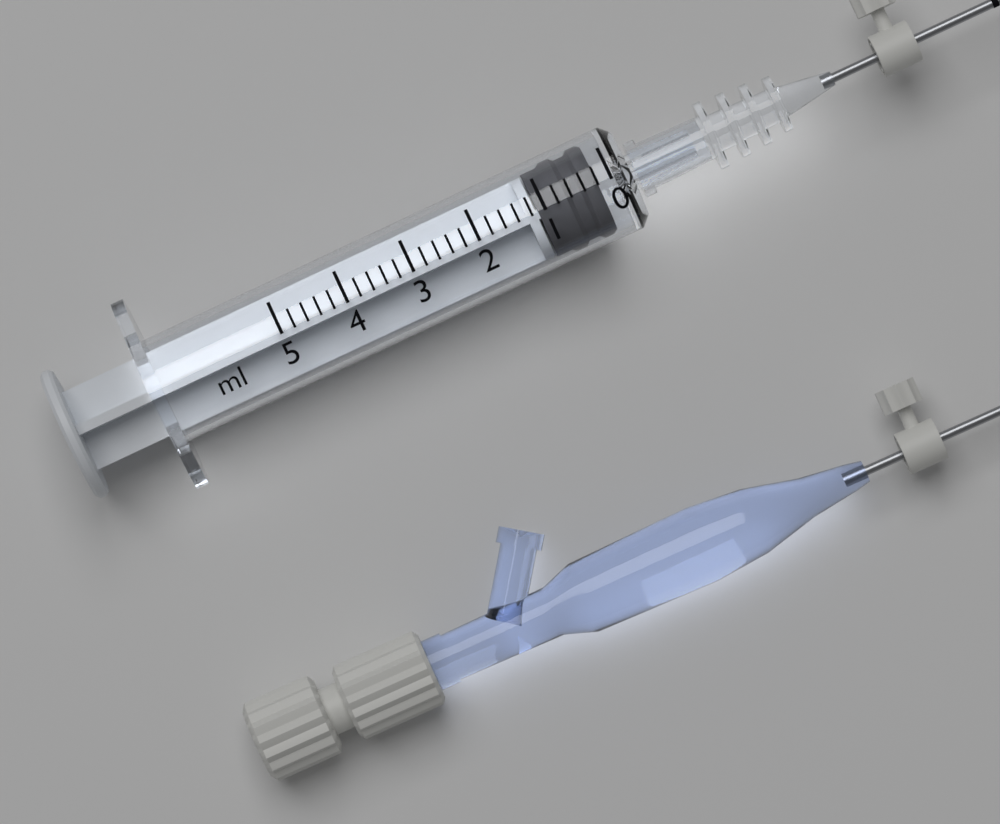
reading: 0.2 ml
